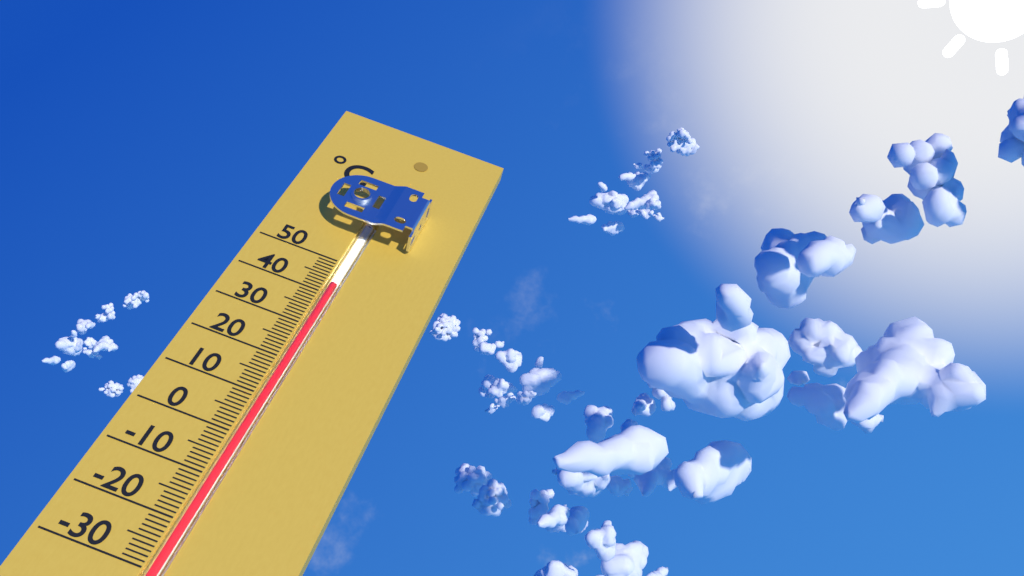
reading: 43 °C
